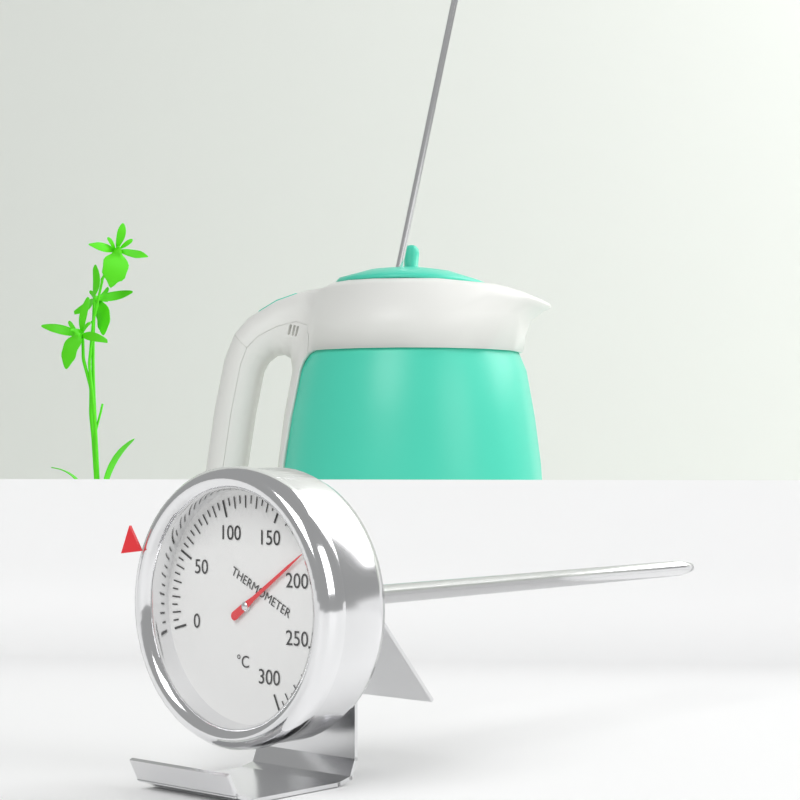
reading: 185 °C
